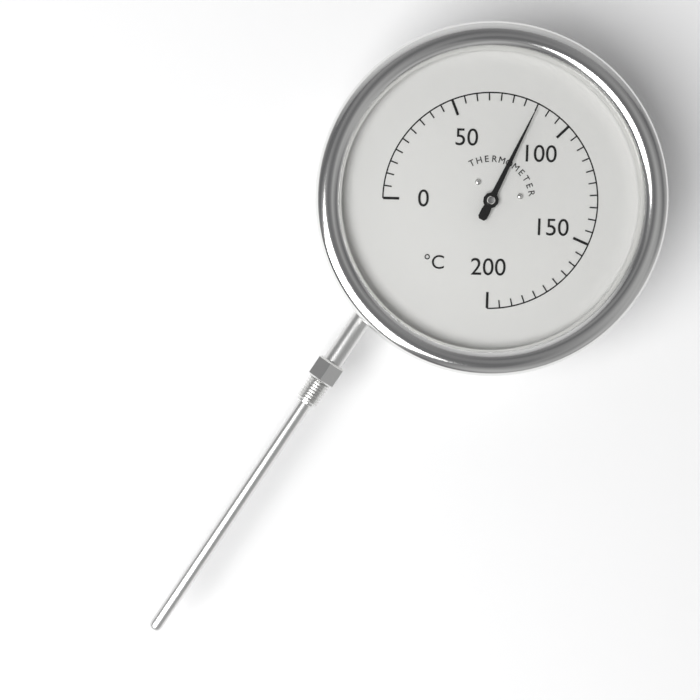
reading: 85 °C
